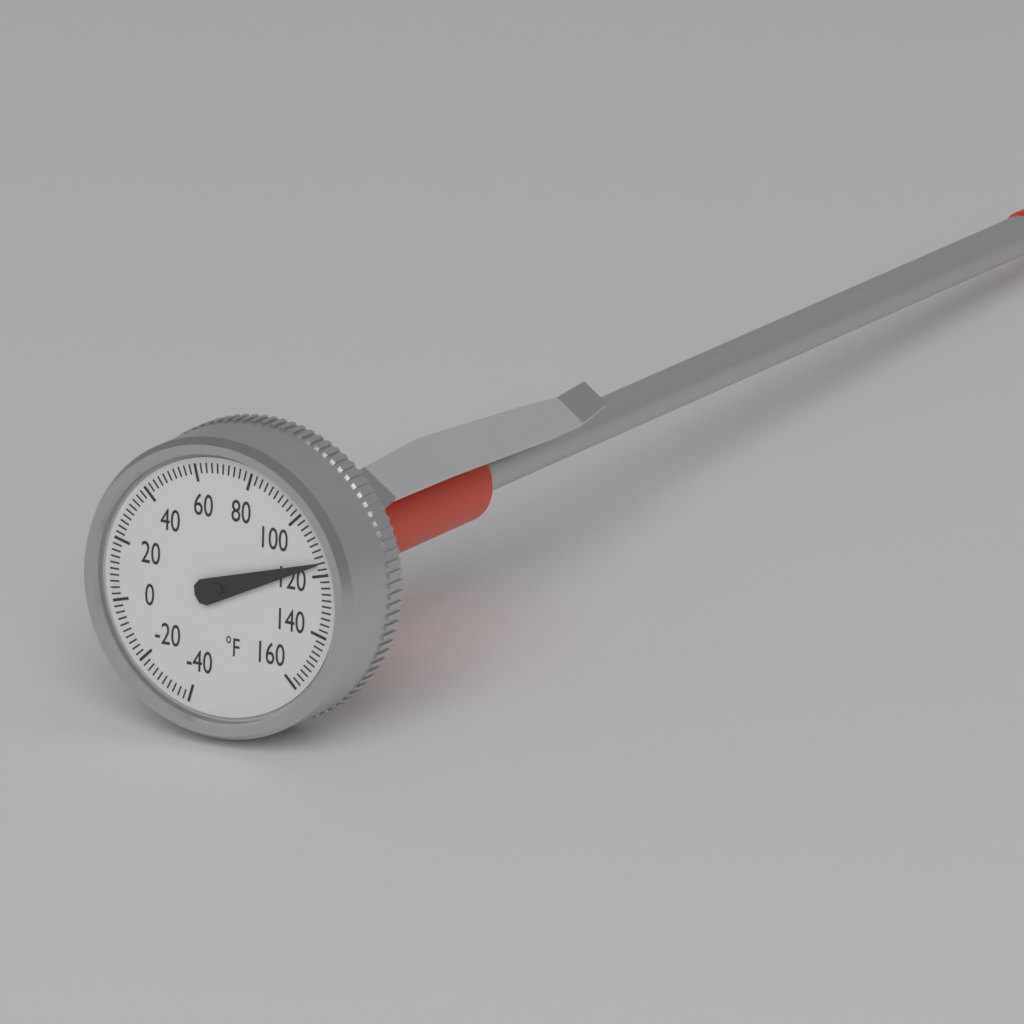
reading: 116 °F
